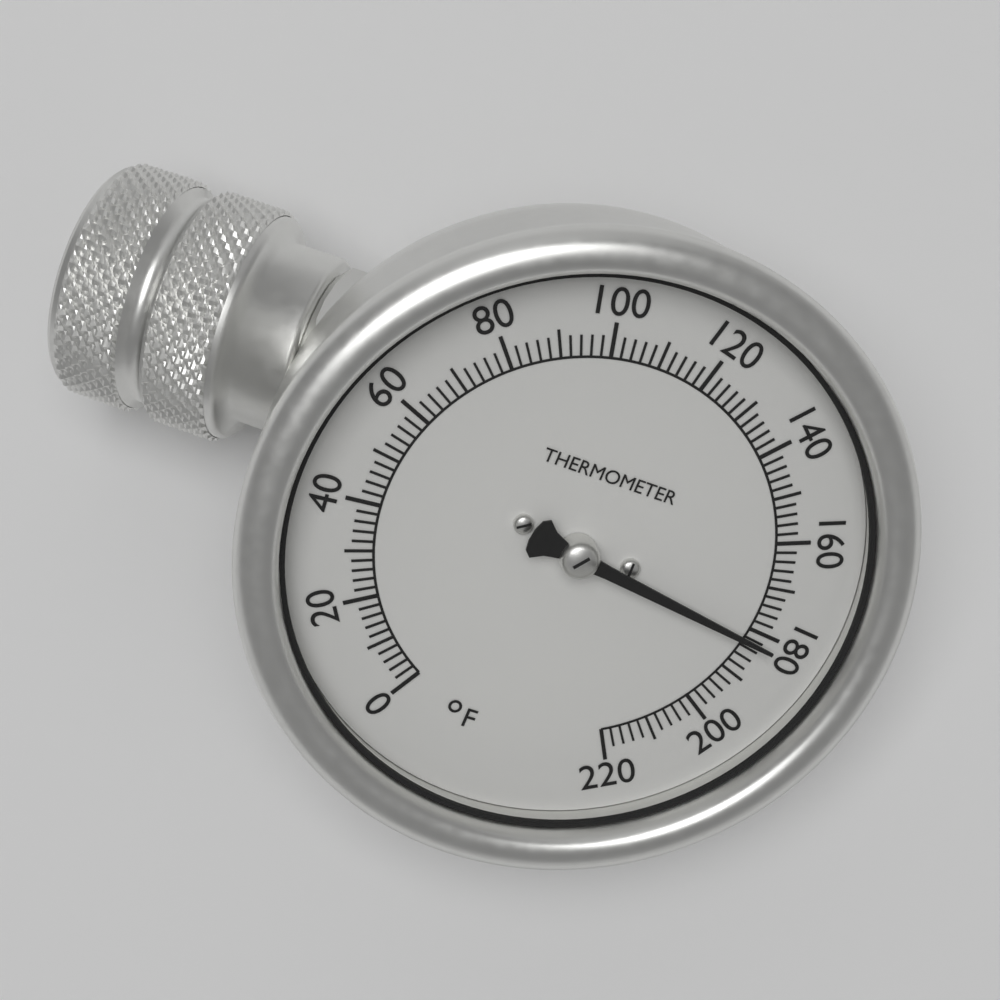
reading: 182 °F
